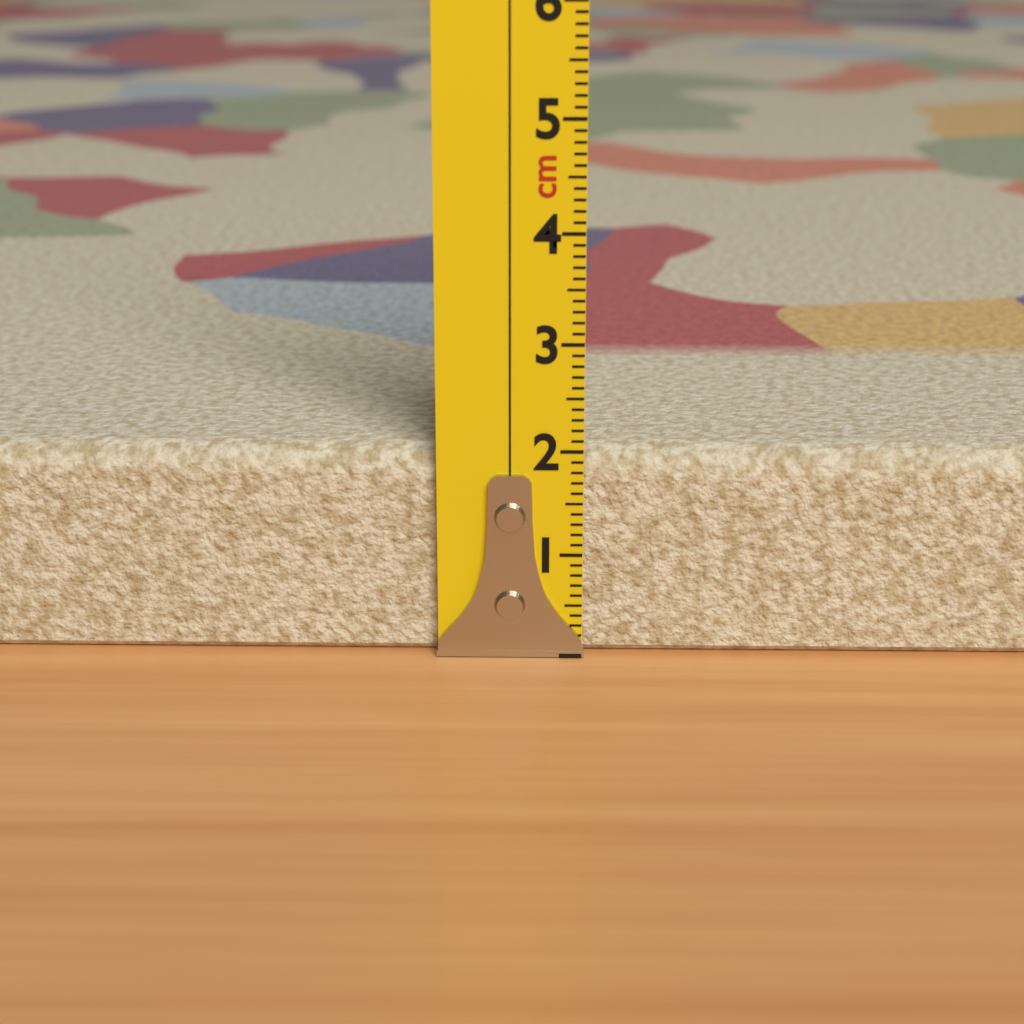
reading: 2.0 cm
